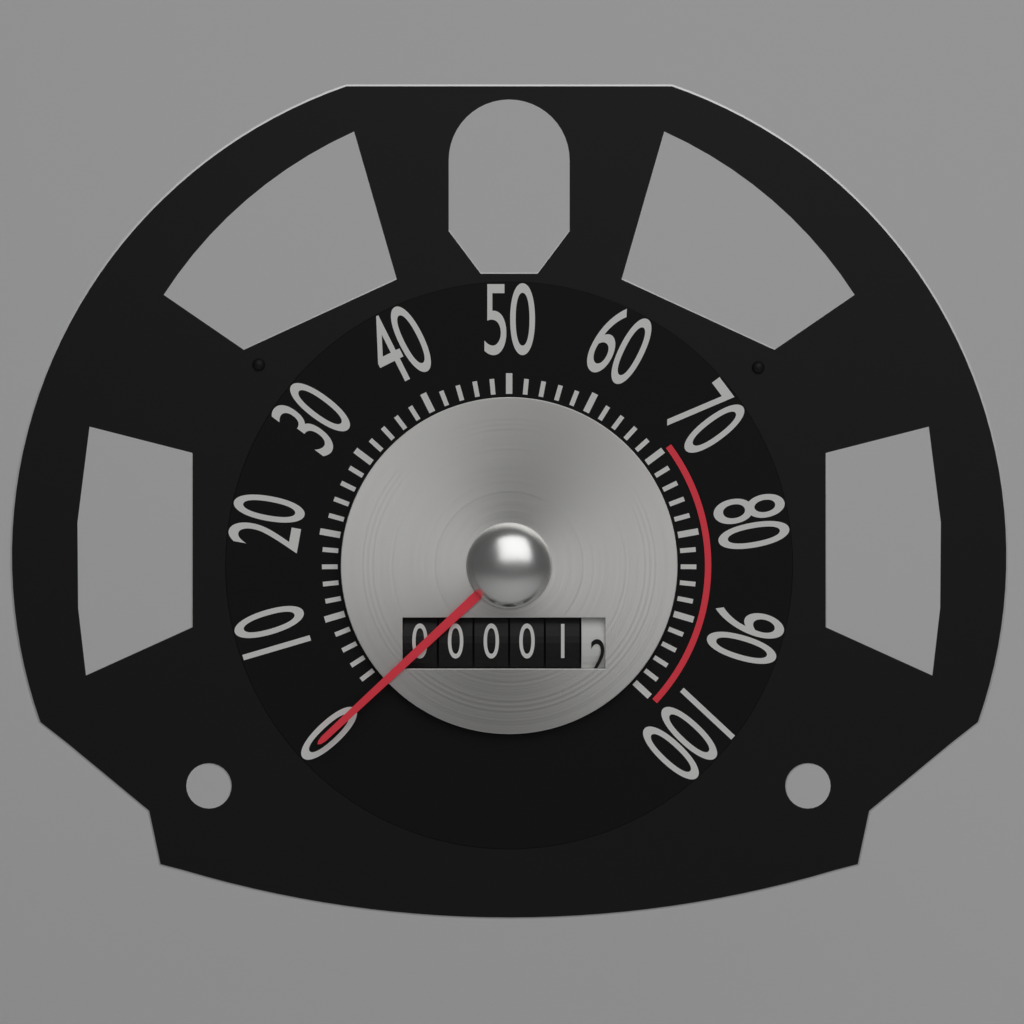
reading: 0 (no unit)
